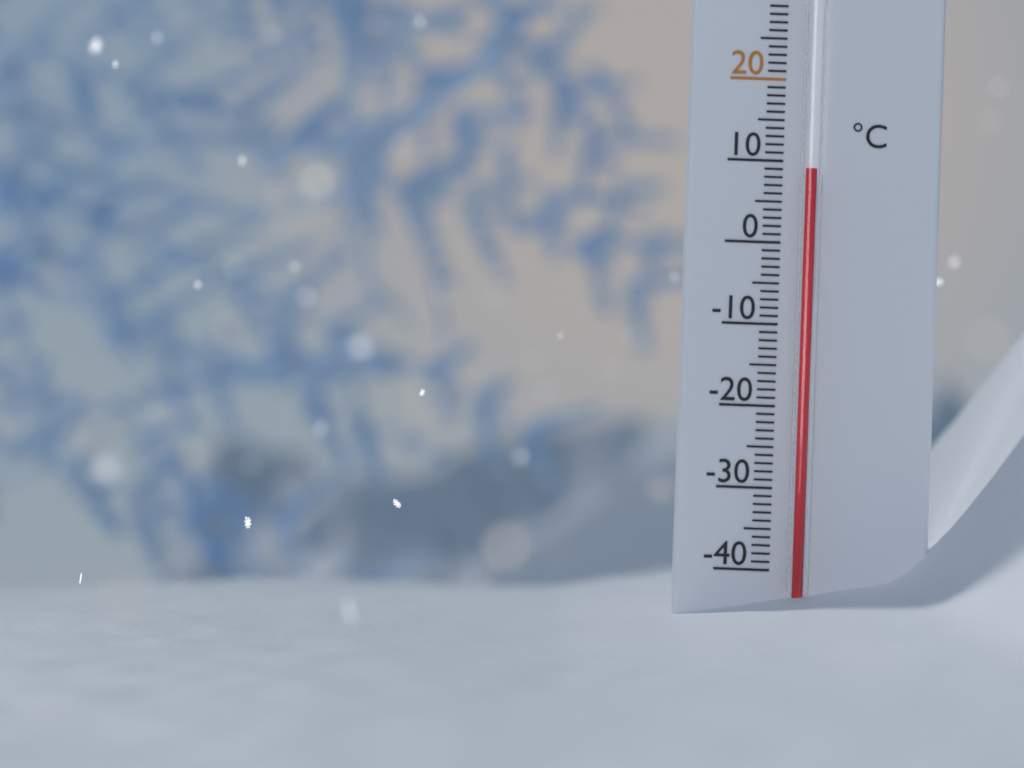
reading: 9 °C
